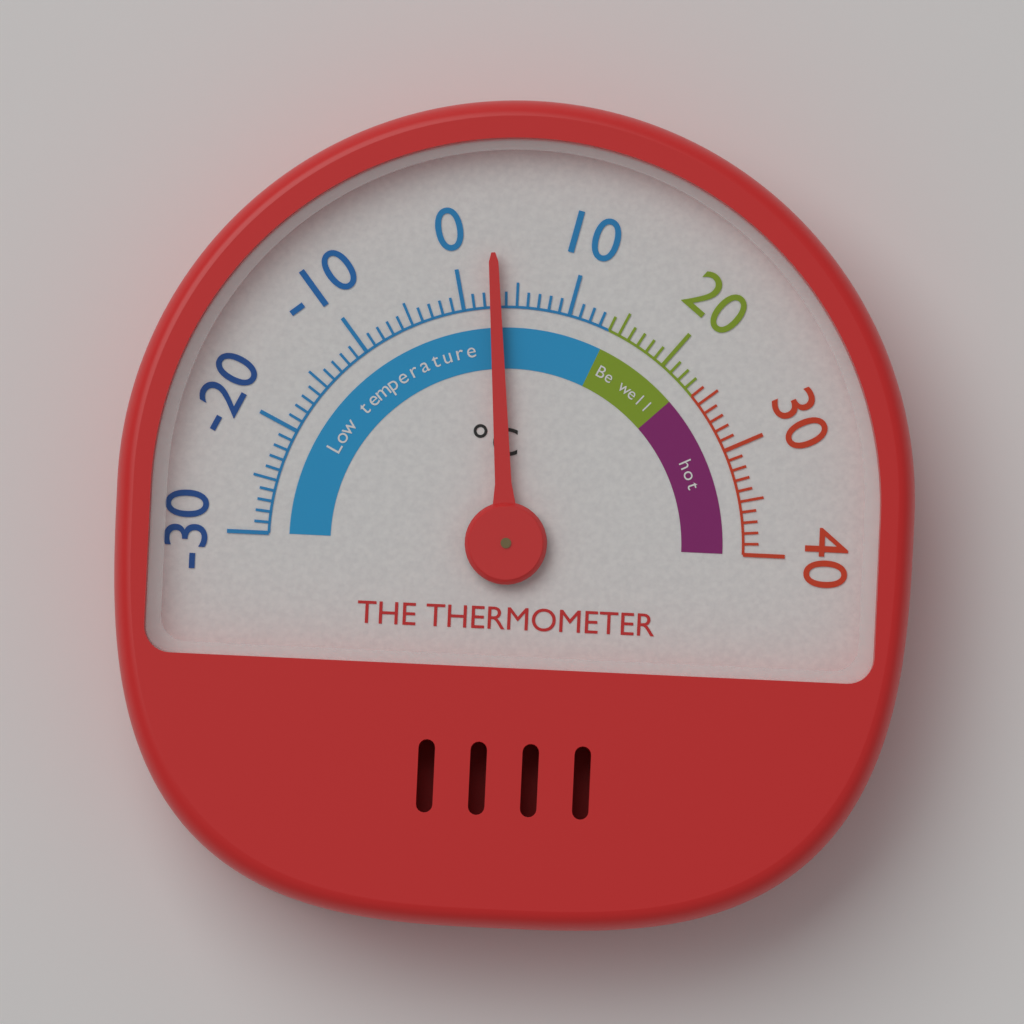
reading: 3 °C
